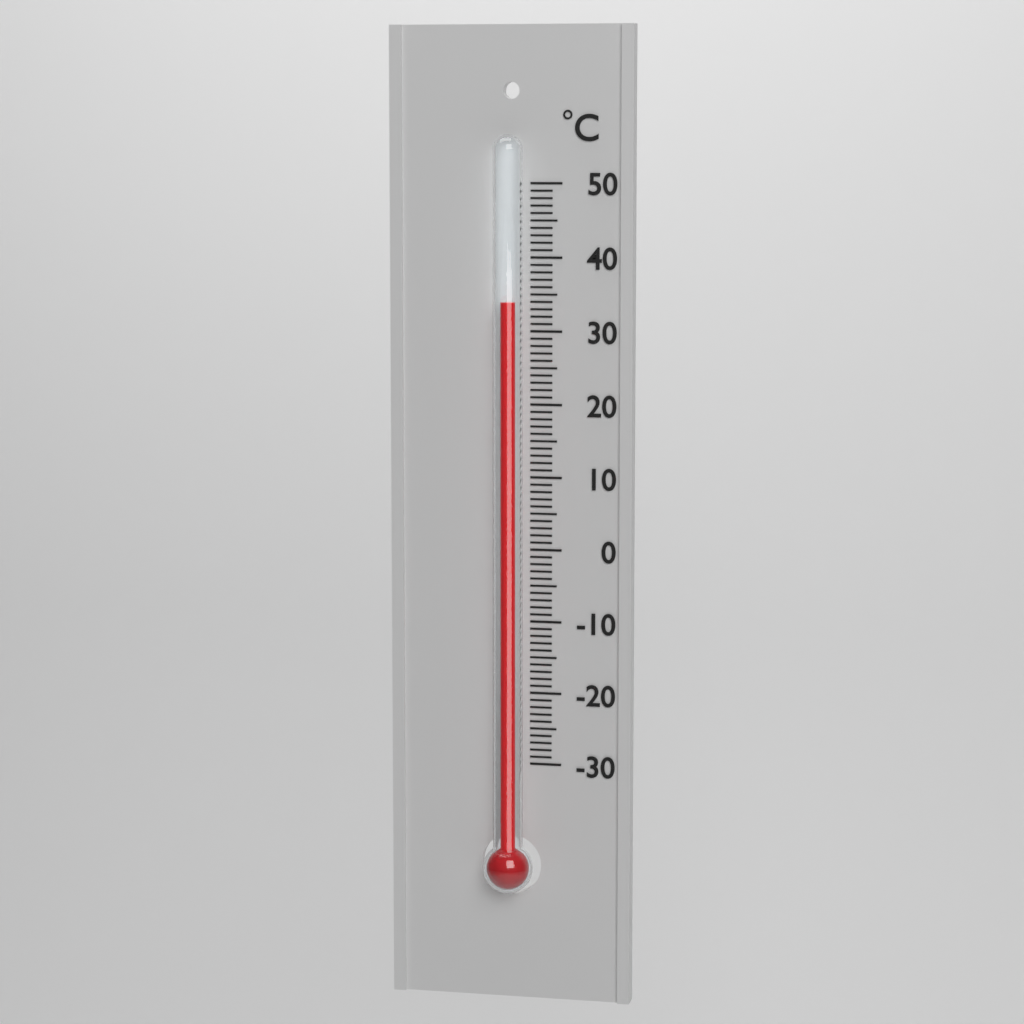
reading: 34 °C
